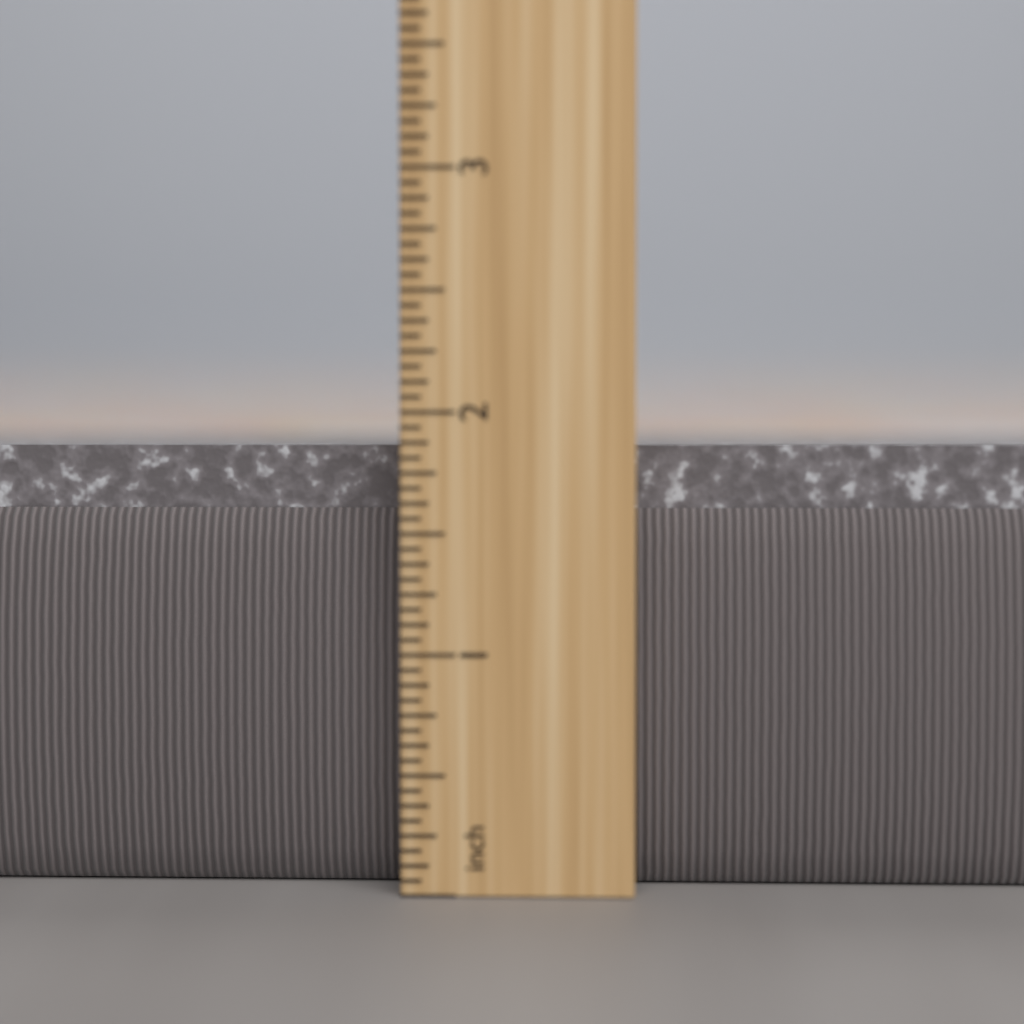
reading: 1.8750 inch
